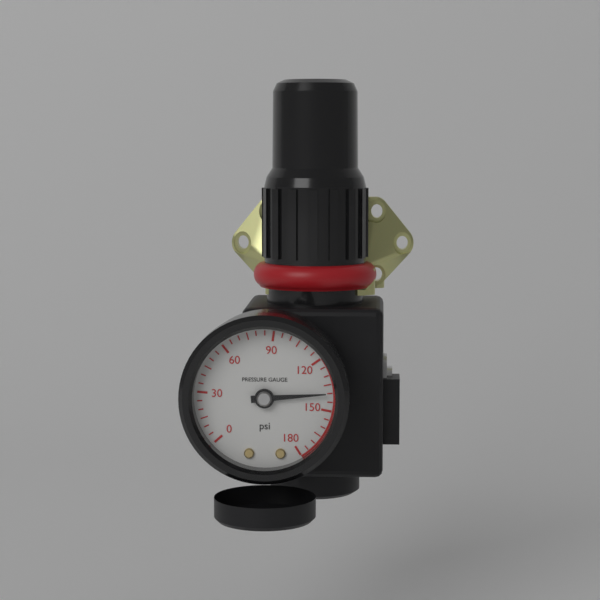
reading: 140 psi
